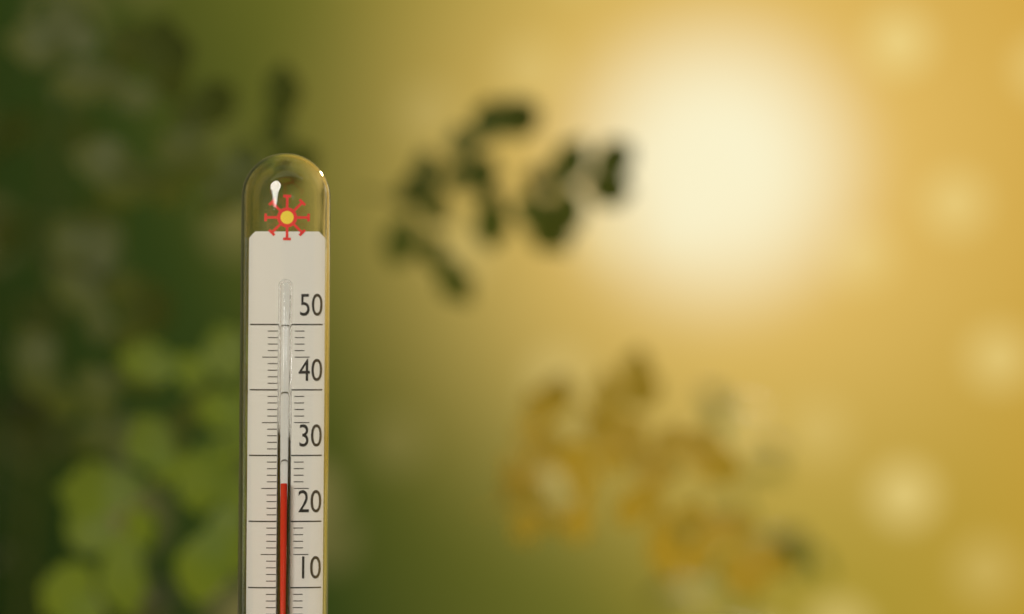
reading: 26 °C
